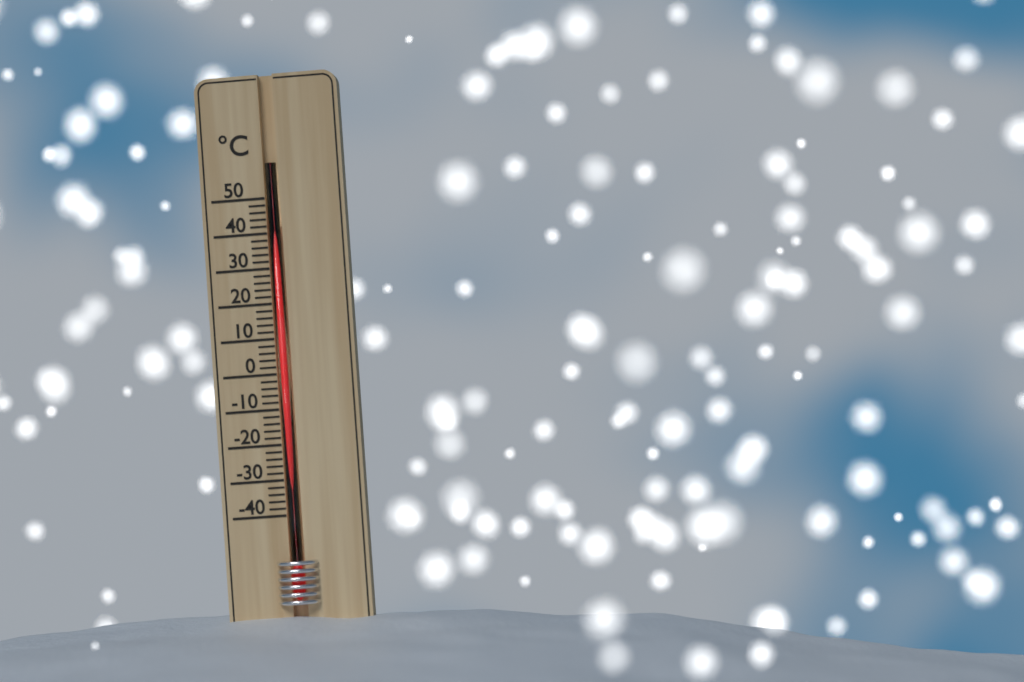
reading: 44 °C
